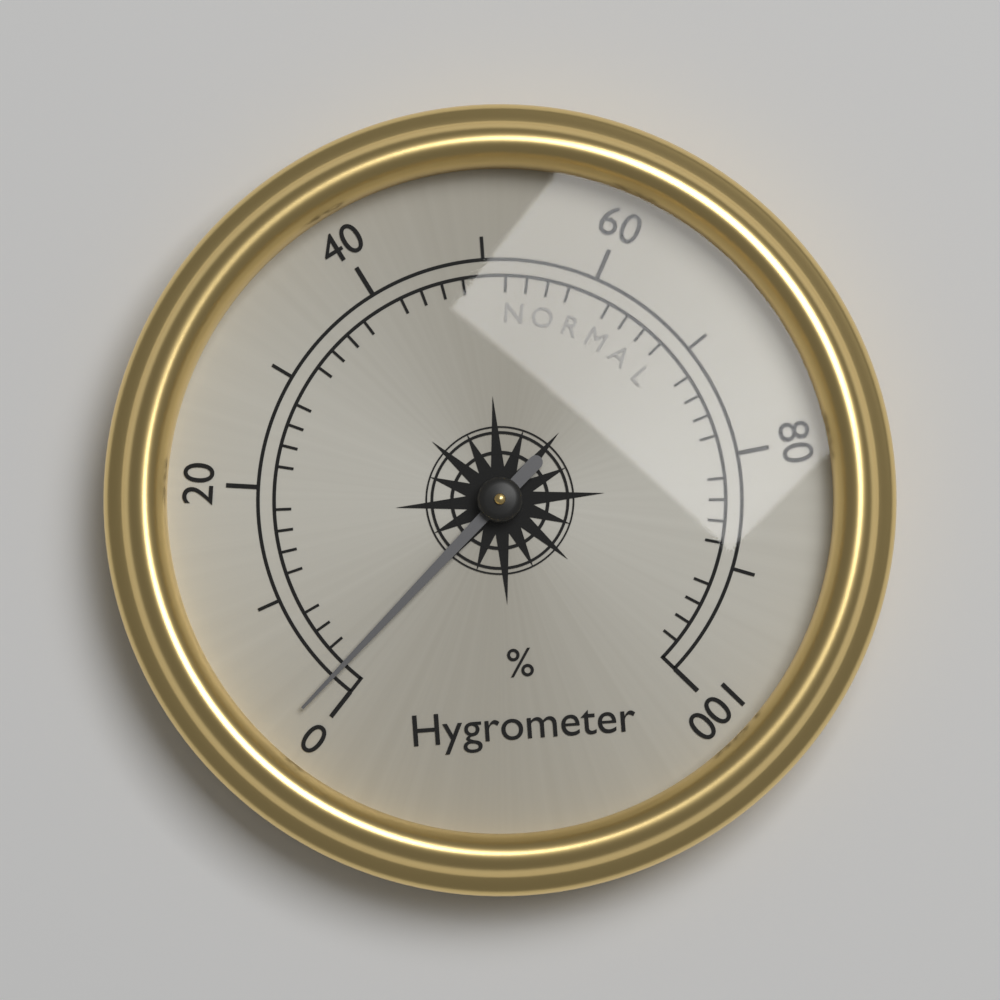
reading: 2 %
